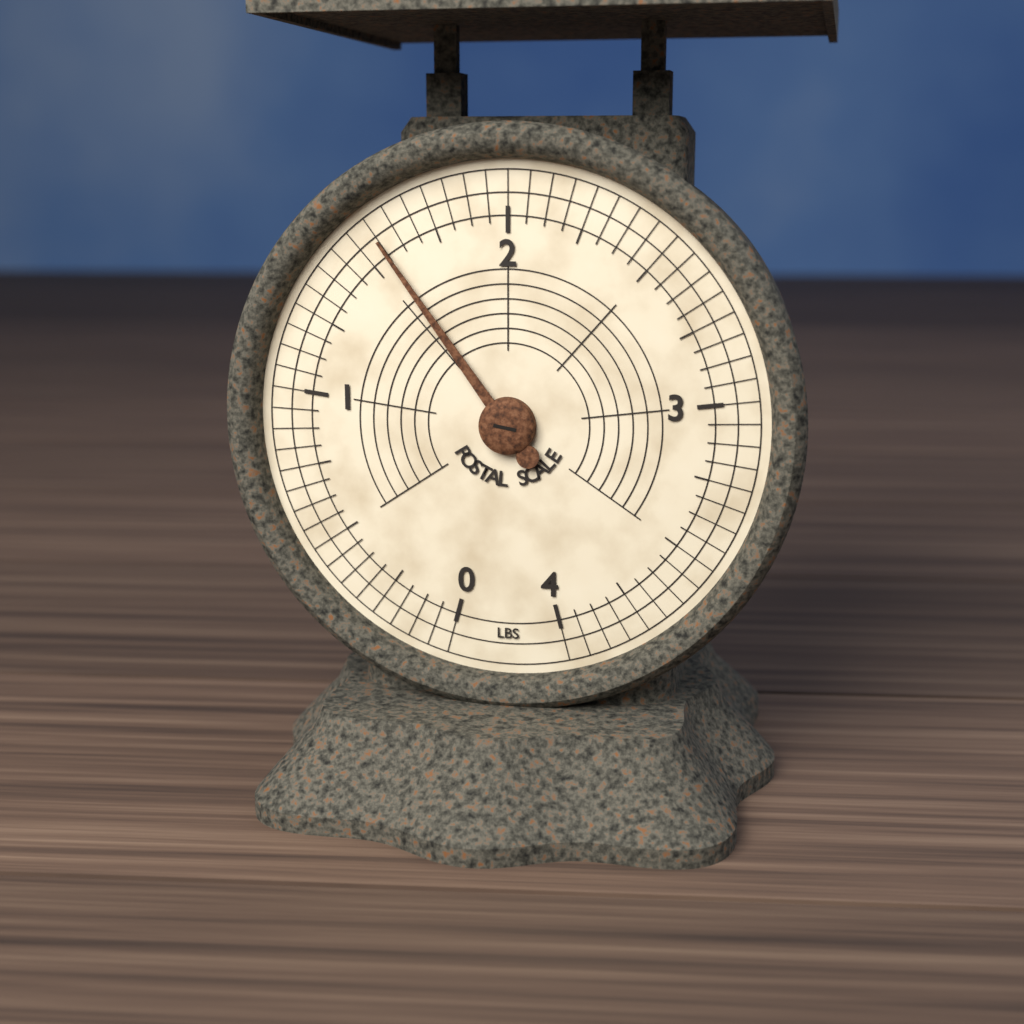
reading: 1.5625 lbs
